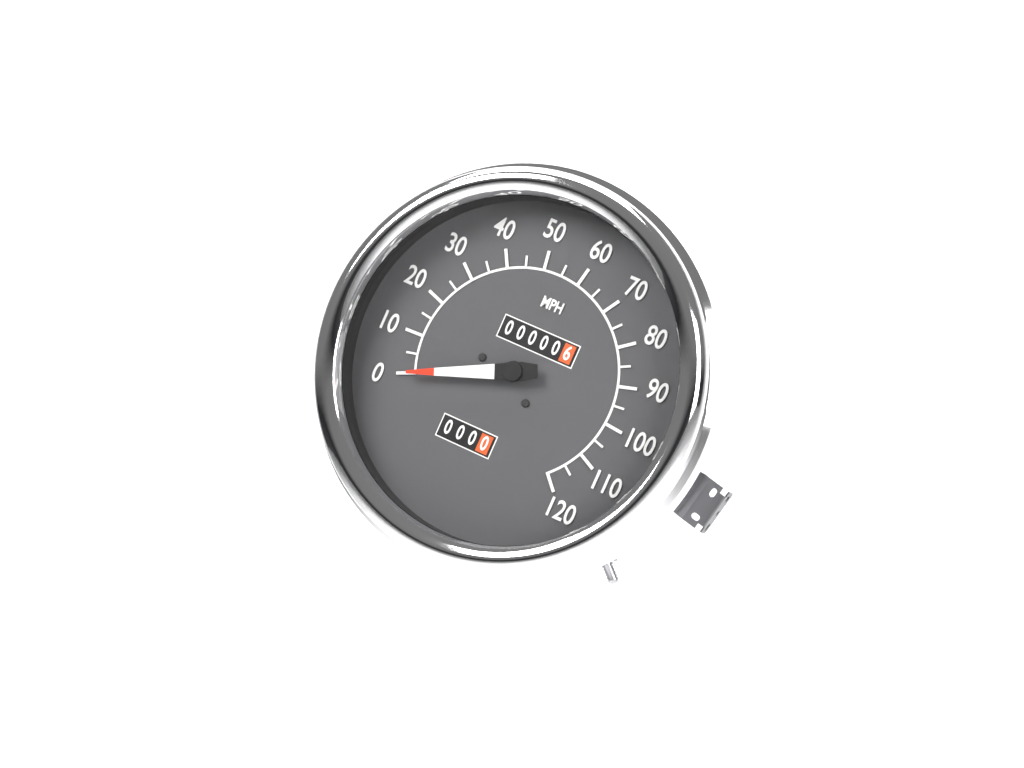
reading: 0 MPH
